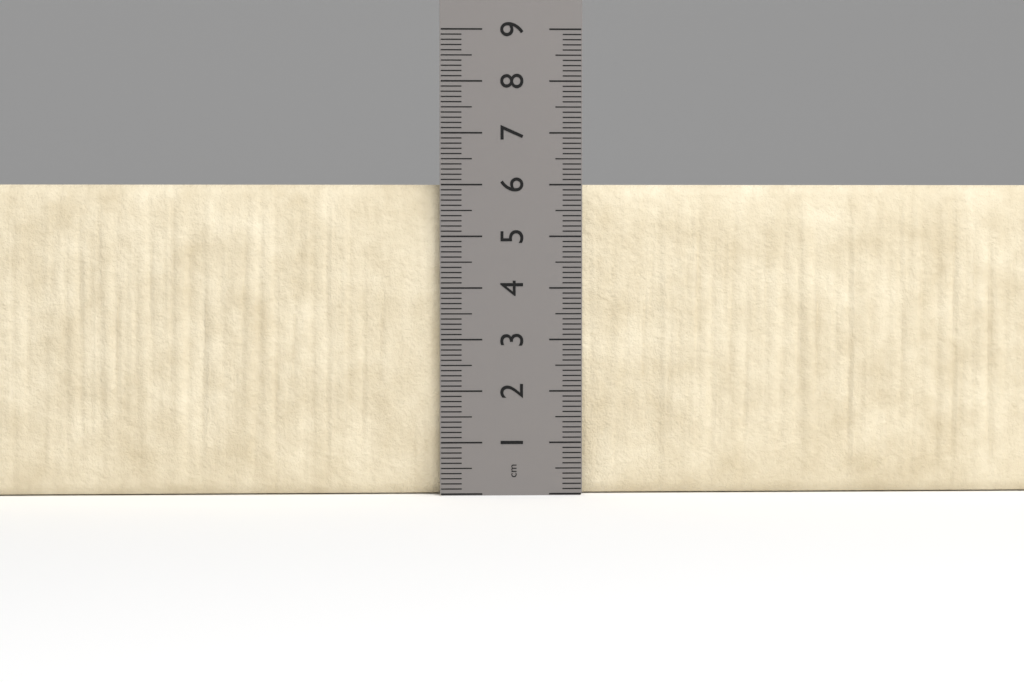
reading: 6.0 cm
